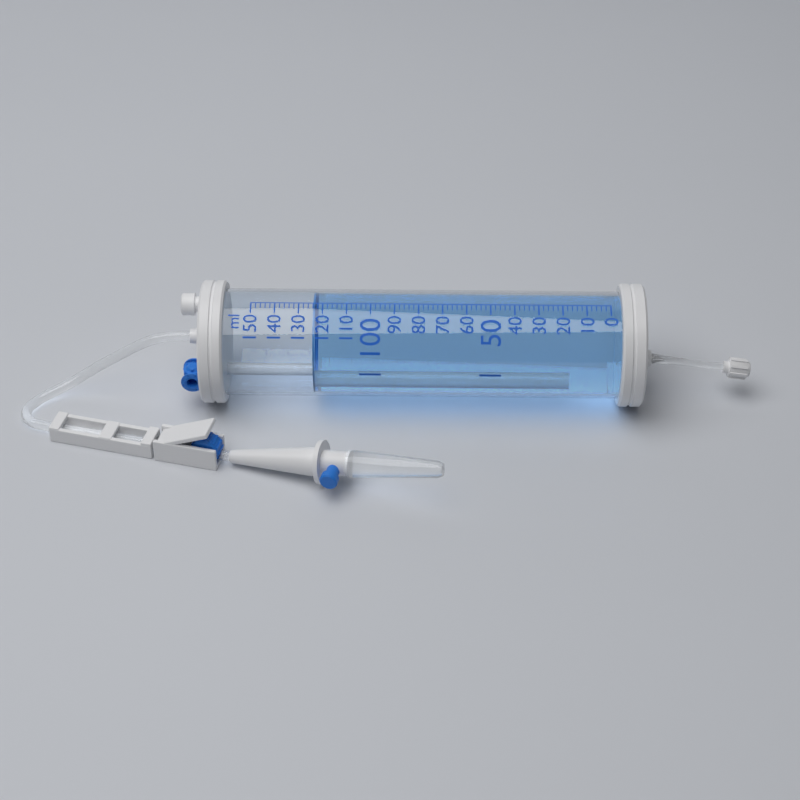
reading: 124 ml
